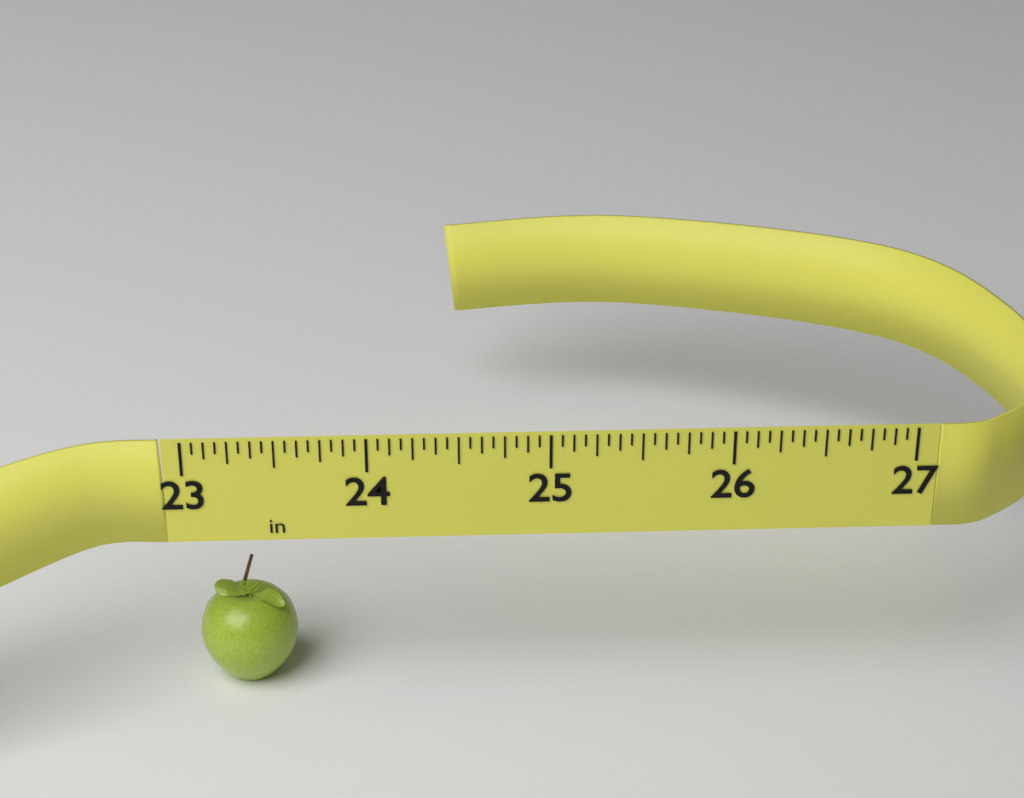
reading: 23.5625 in
